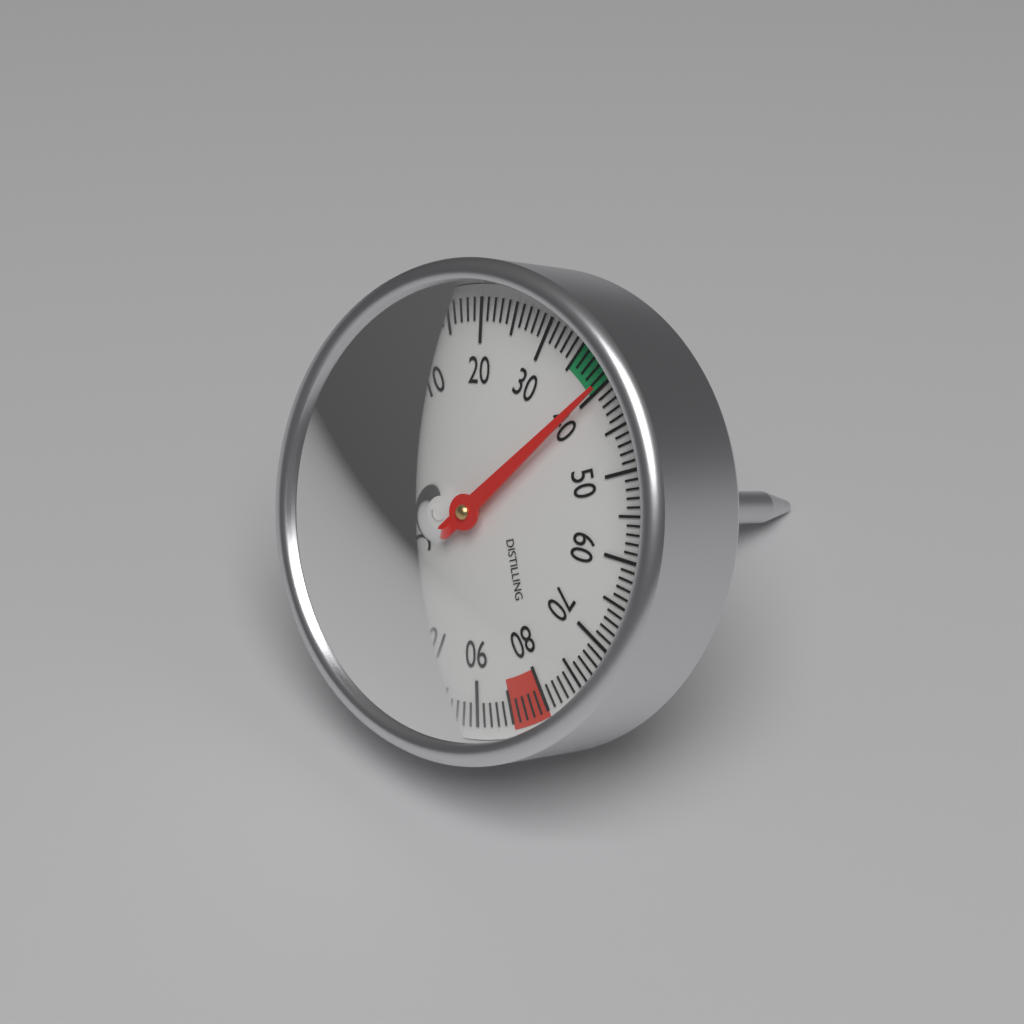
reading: 40 °C
